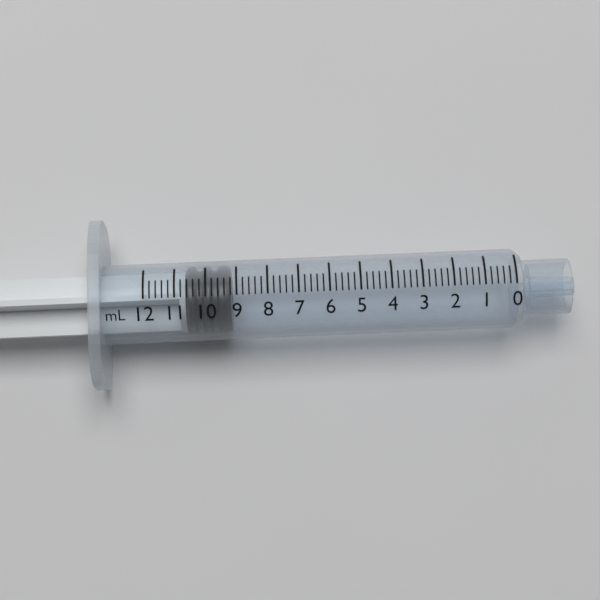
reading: 9.2 mL
